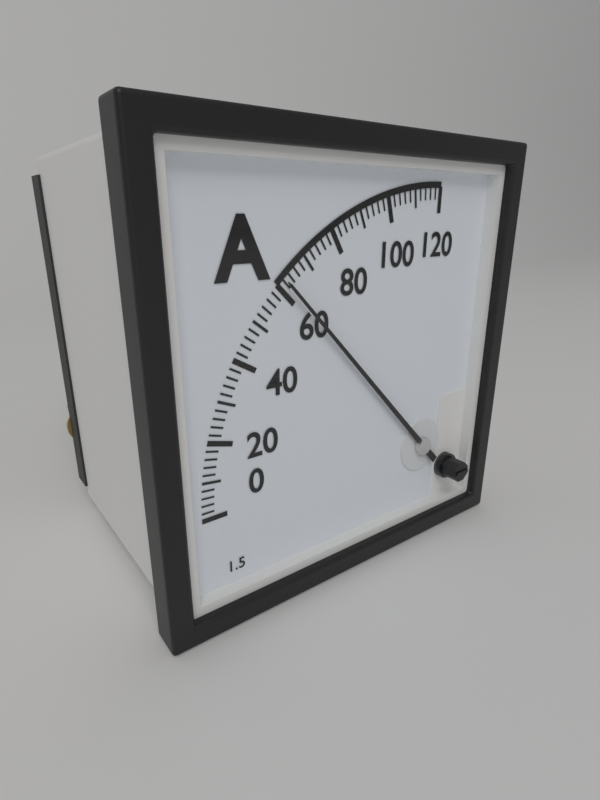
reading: 62 A
